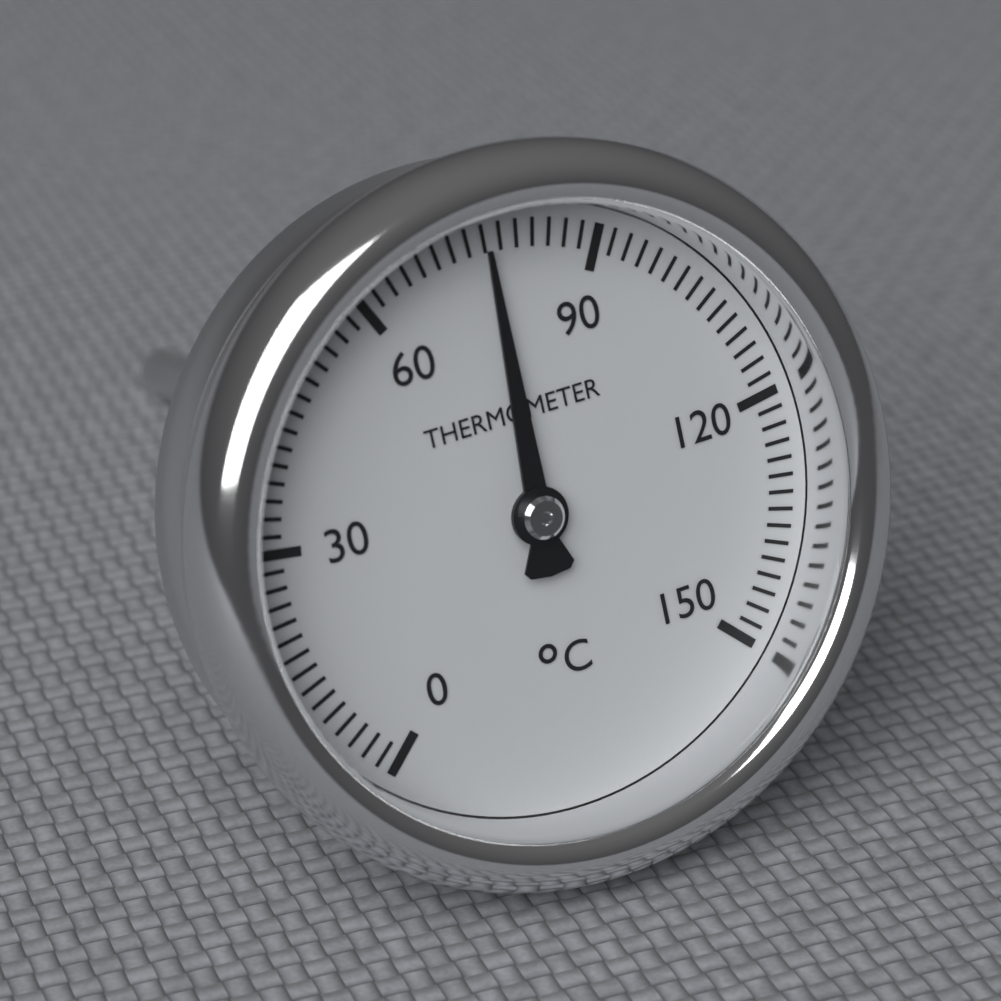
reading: 76 °C
